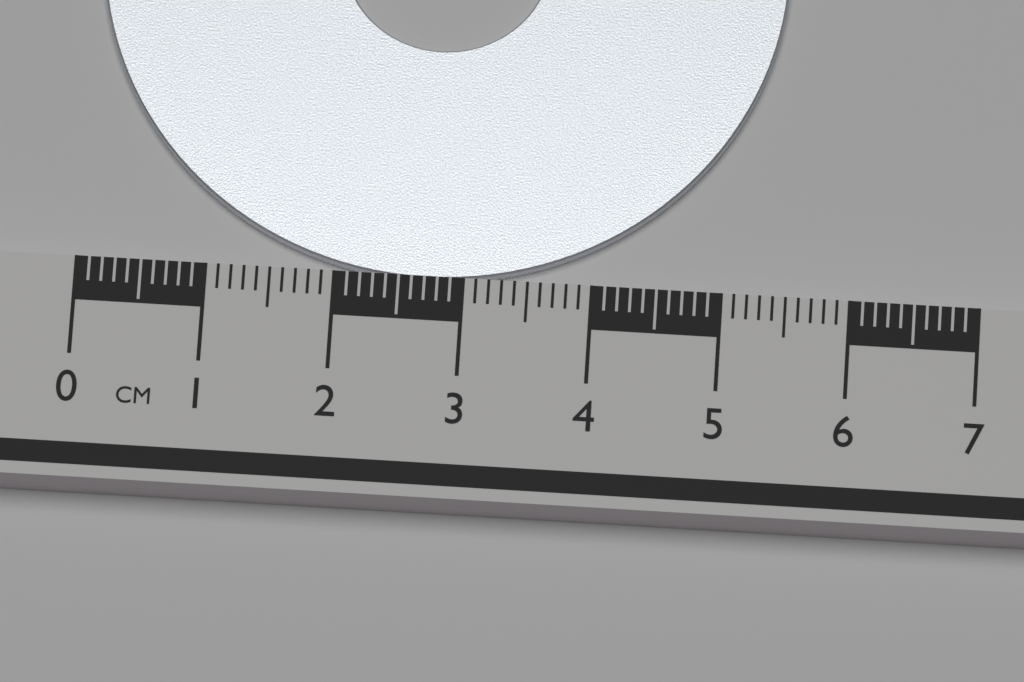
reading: 5.4 cm
